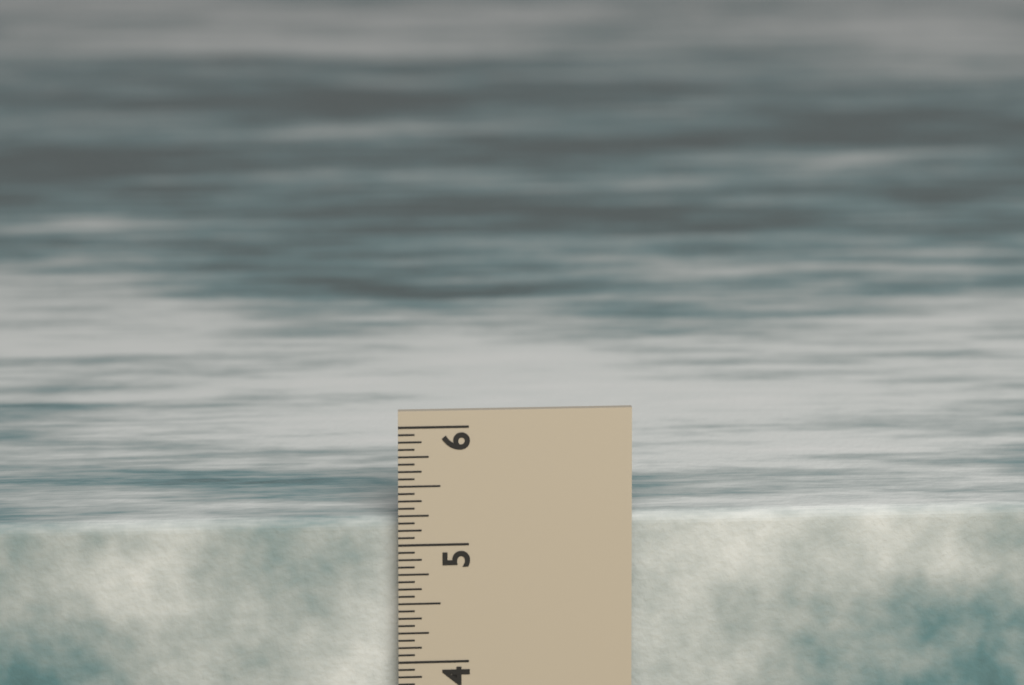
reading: 5.1875 in
